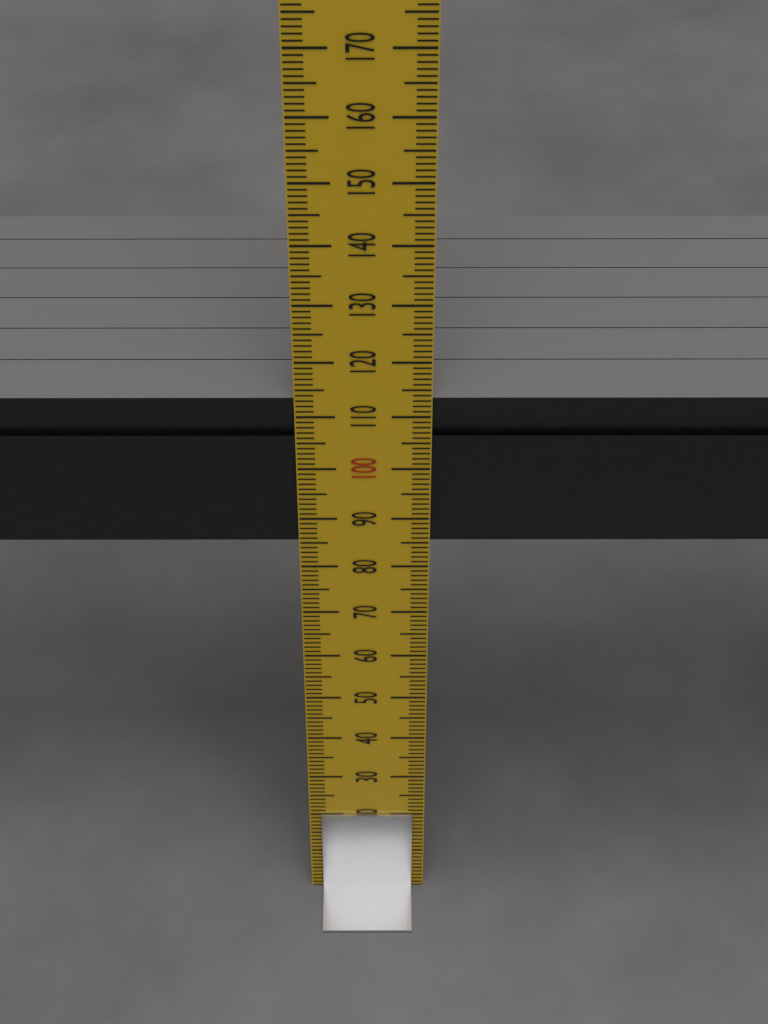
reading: 113 mm
